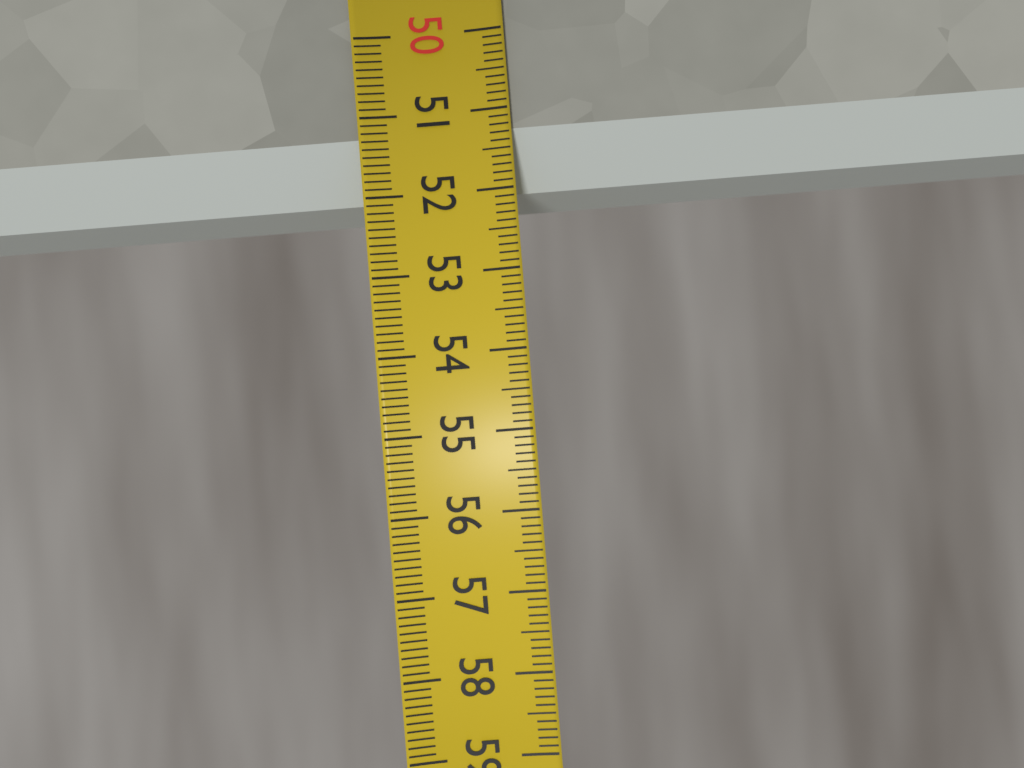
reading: 52.0 (no unit)
